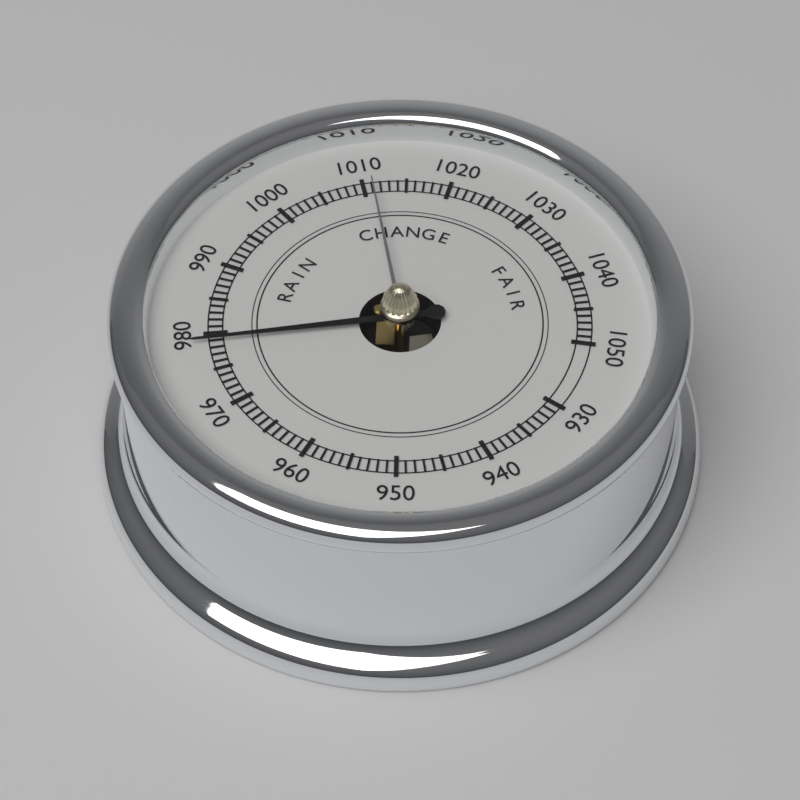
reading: 979 (no unit)
